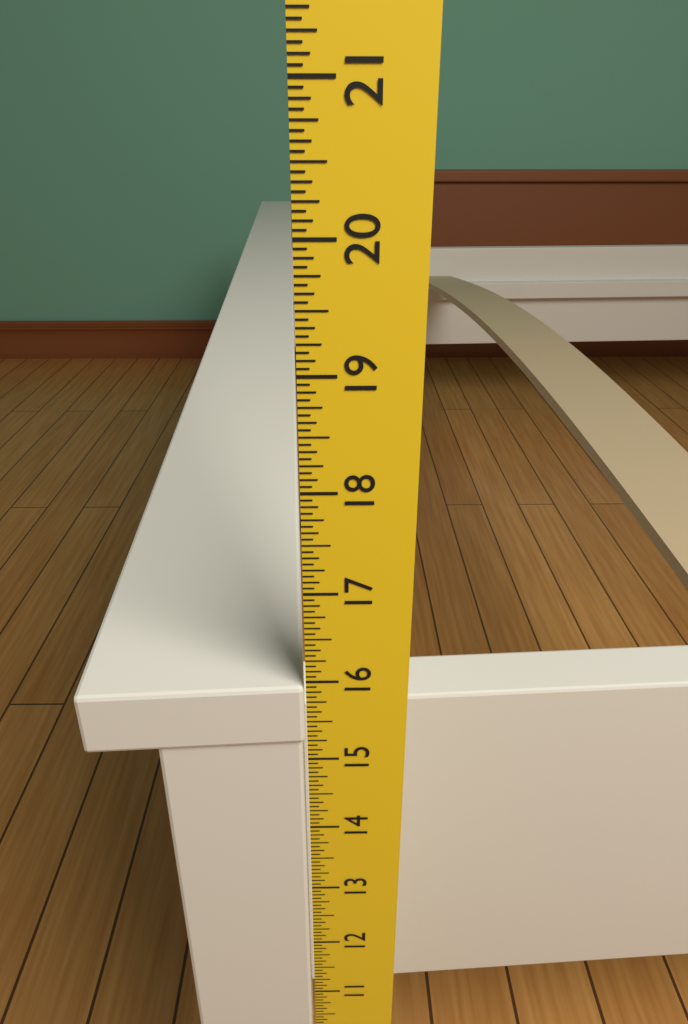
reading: 15.9375 in
